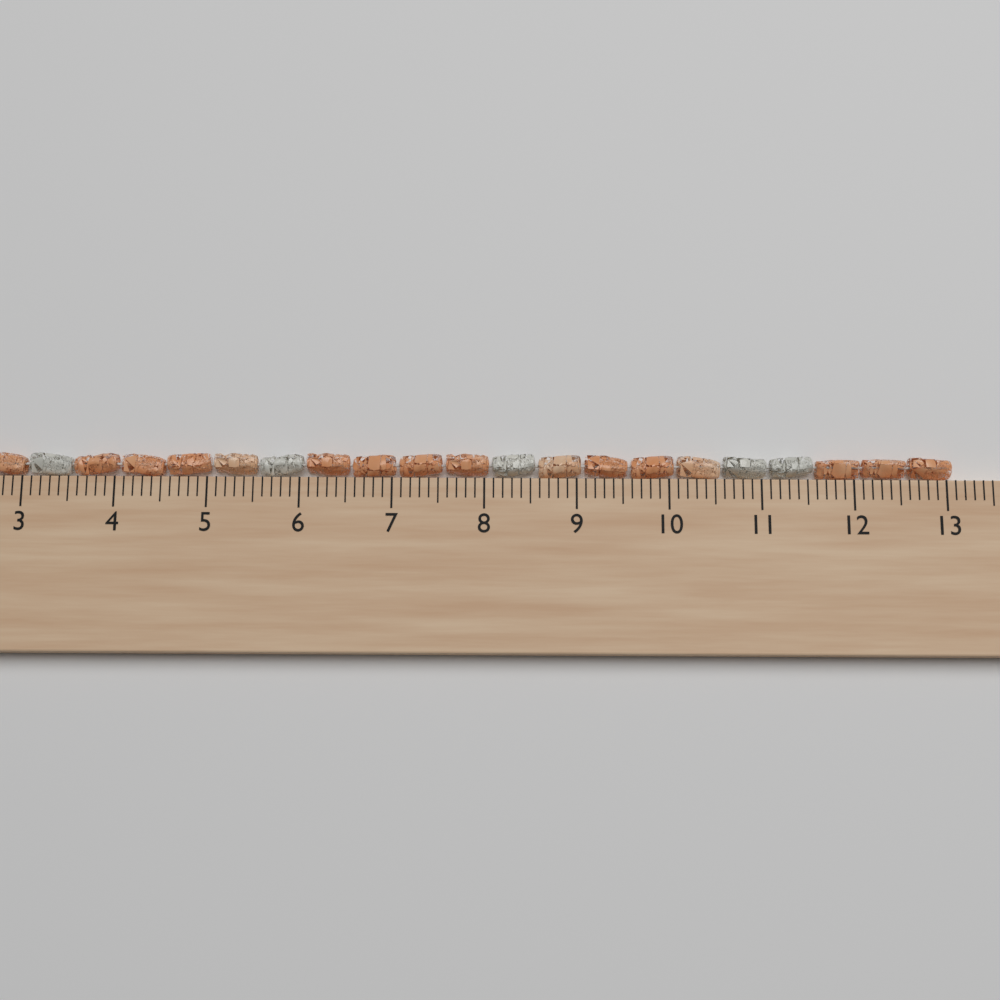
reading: 13.1 cm
